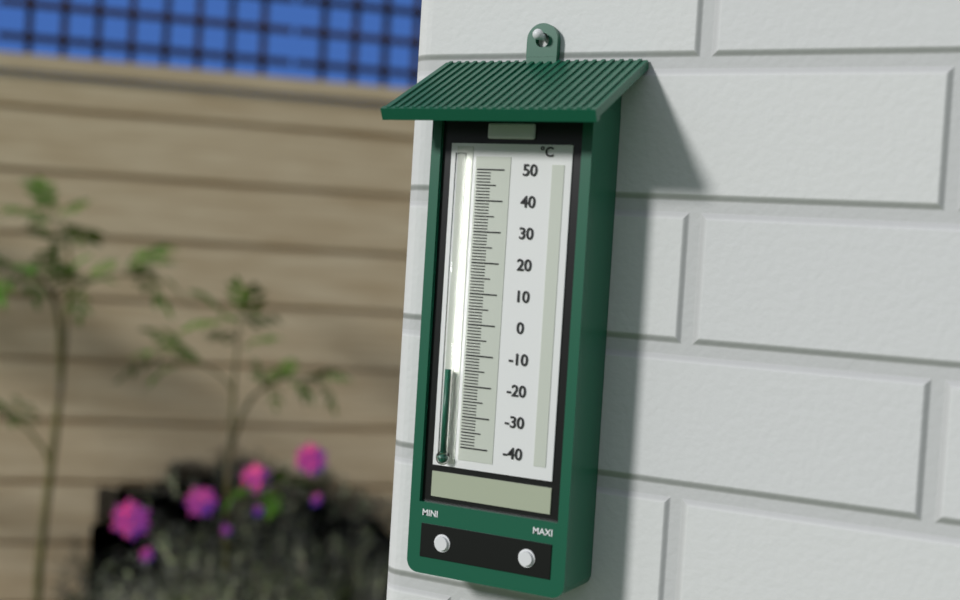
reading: -15 °C
